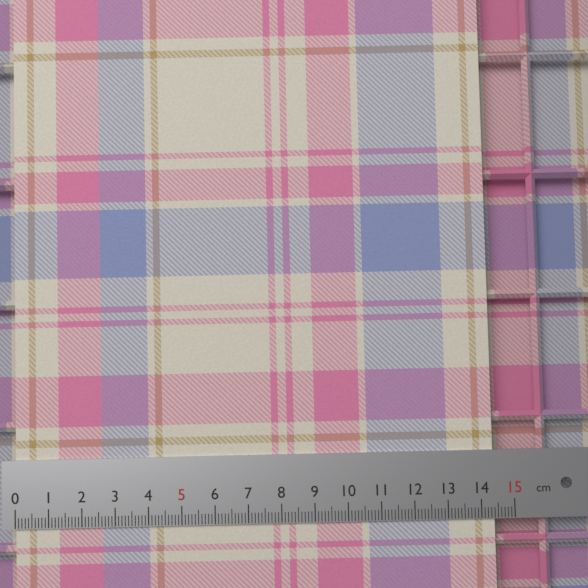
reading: 14.4 cm
